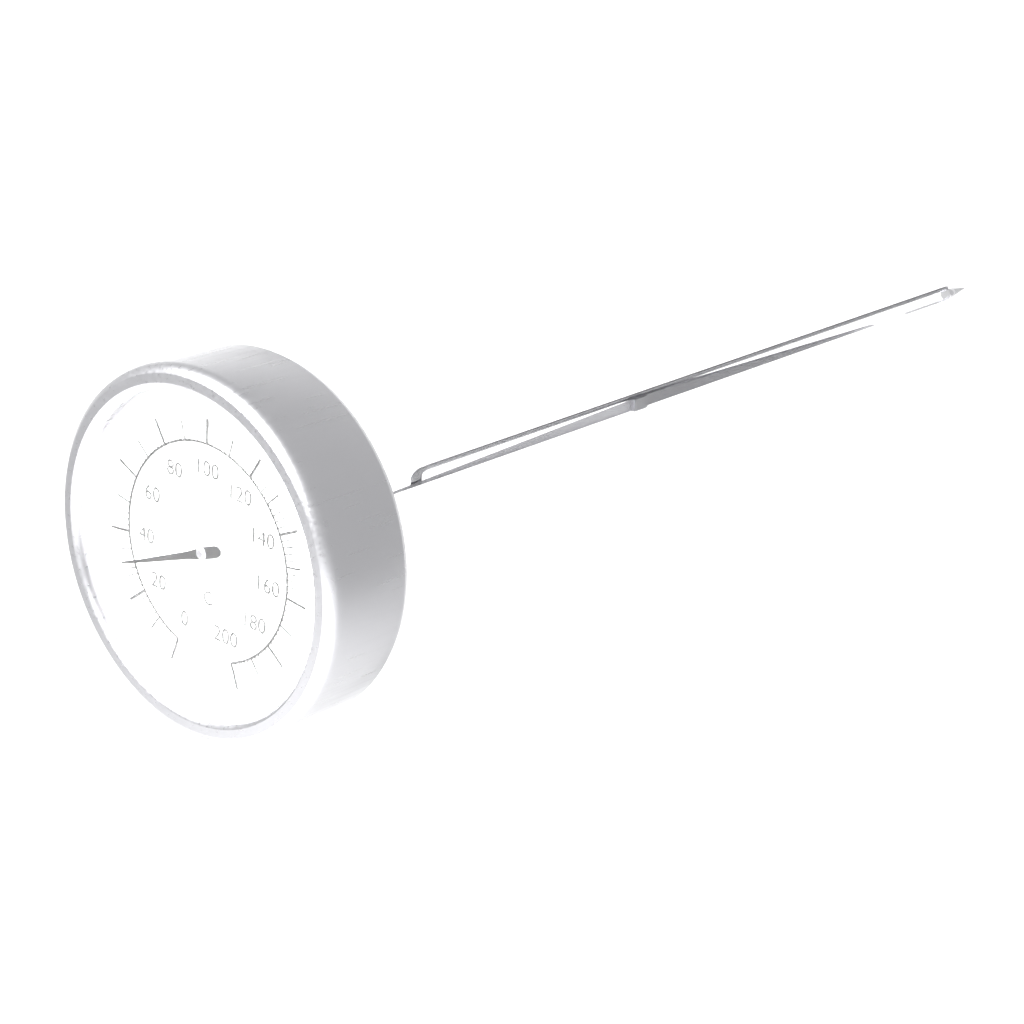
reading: 30 °C
